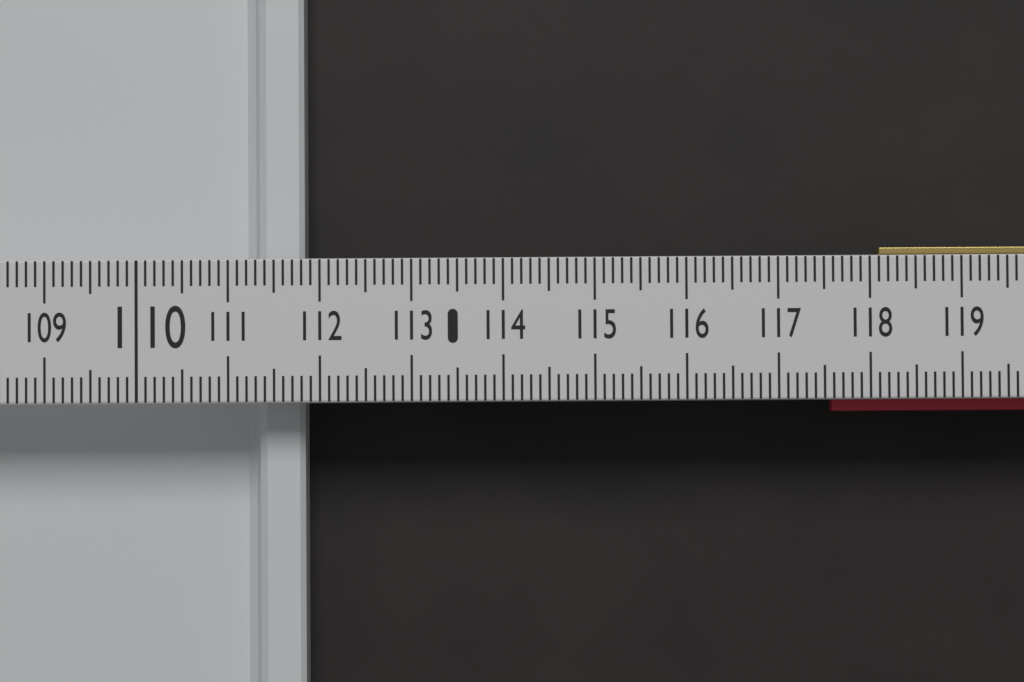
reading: 111.8 (no unit)
